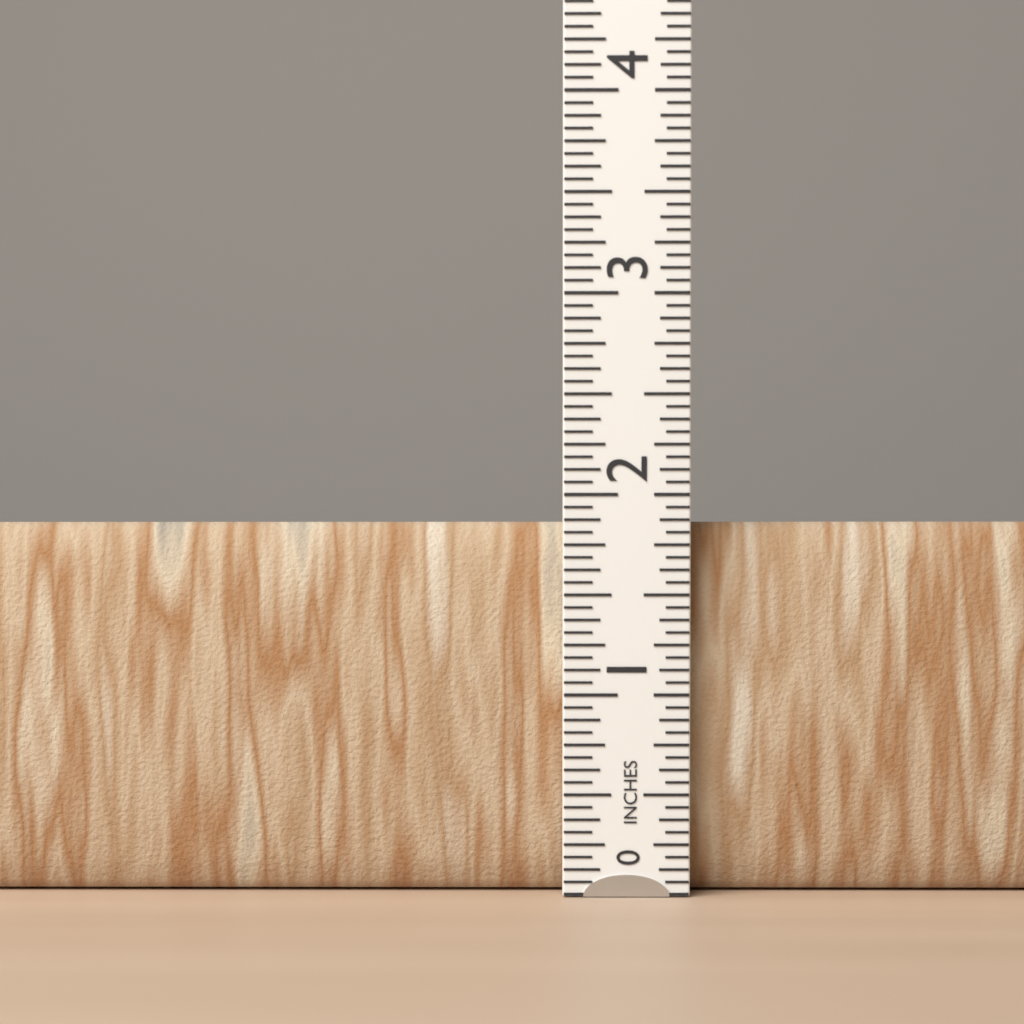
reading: 1.8750 in
